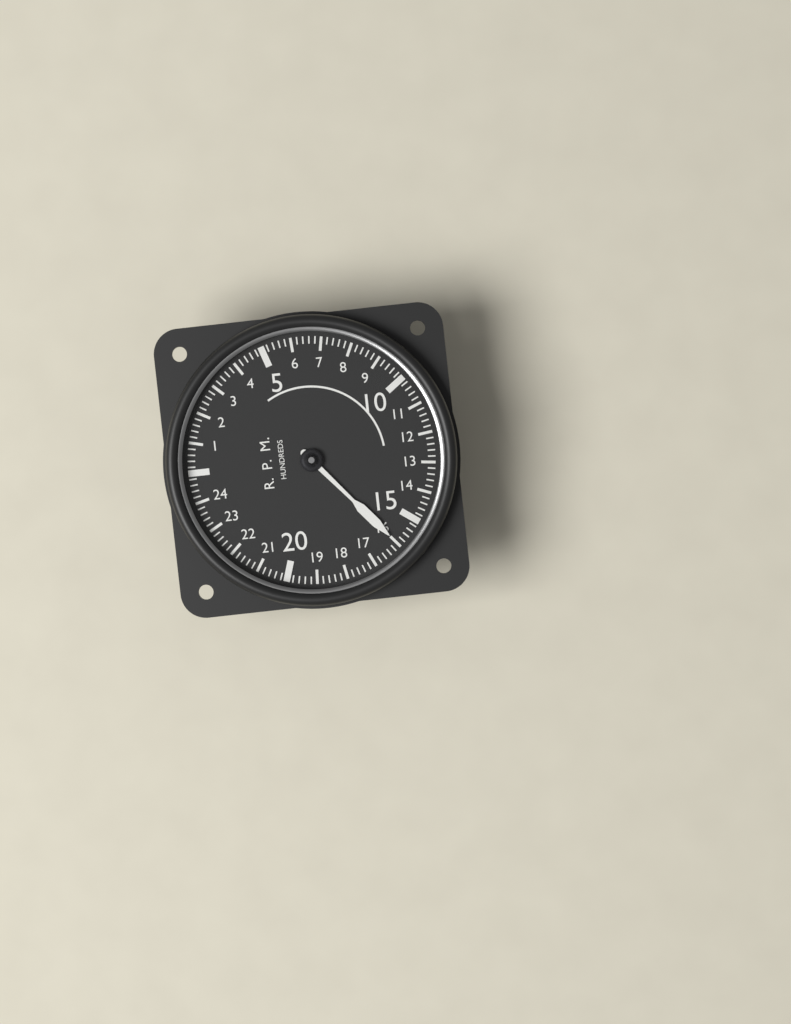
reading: 16.0 RPM x100
